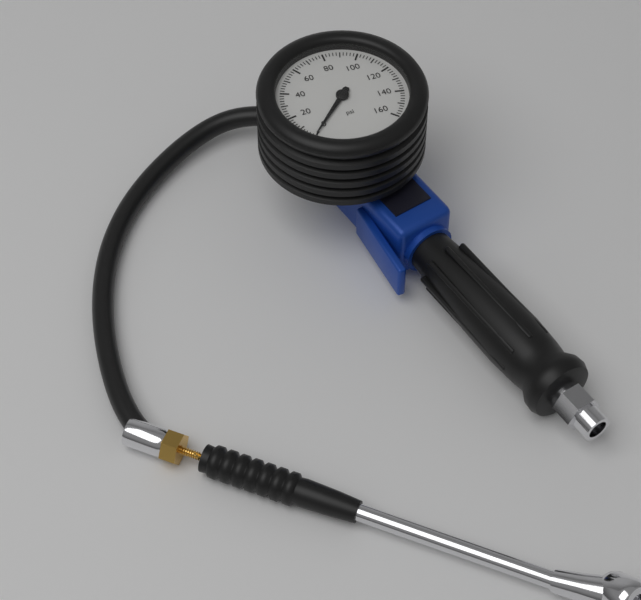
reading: 0 psi
